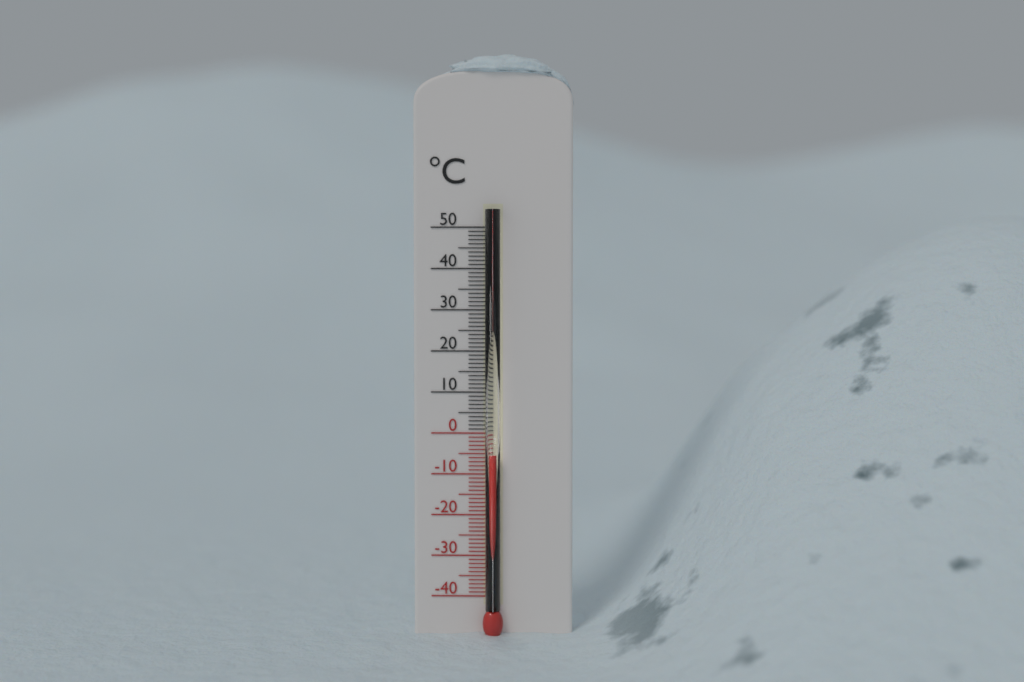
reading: -5 °C
